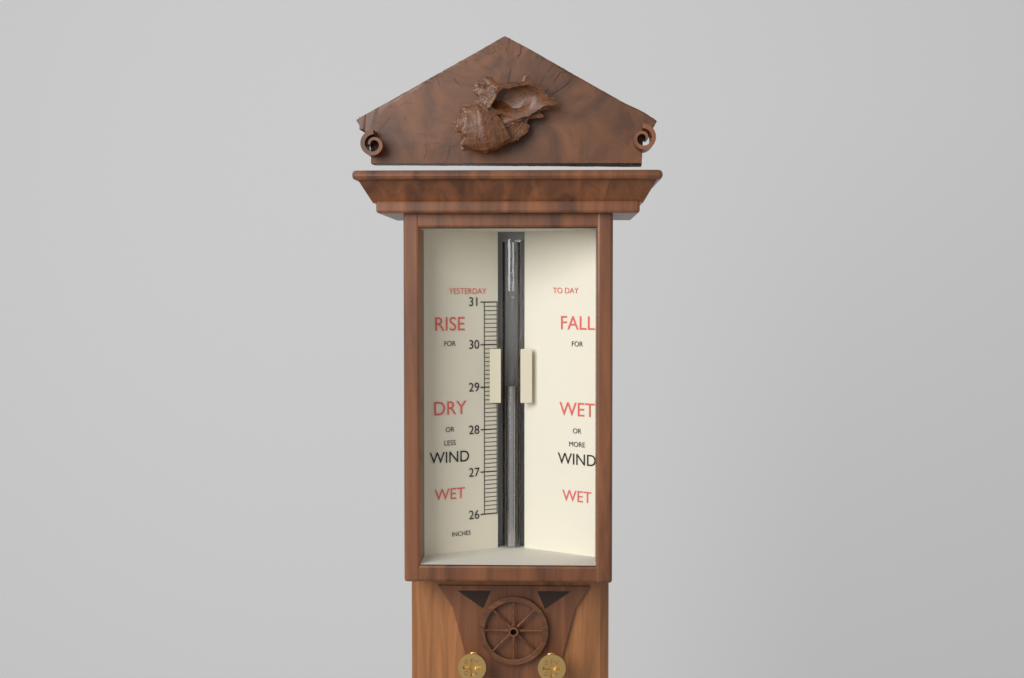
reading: 29.0 in
